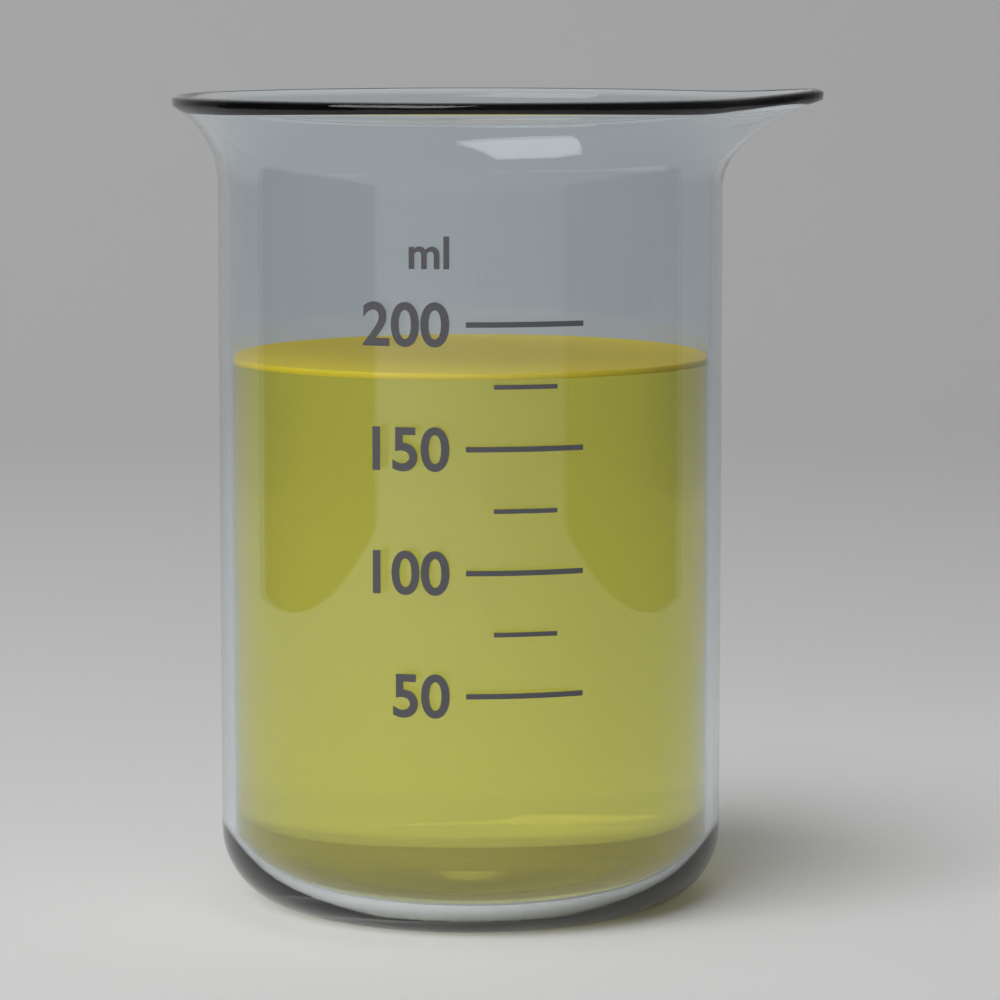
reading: 180 ml
